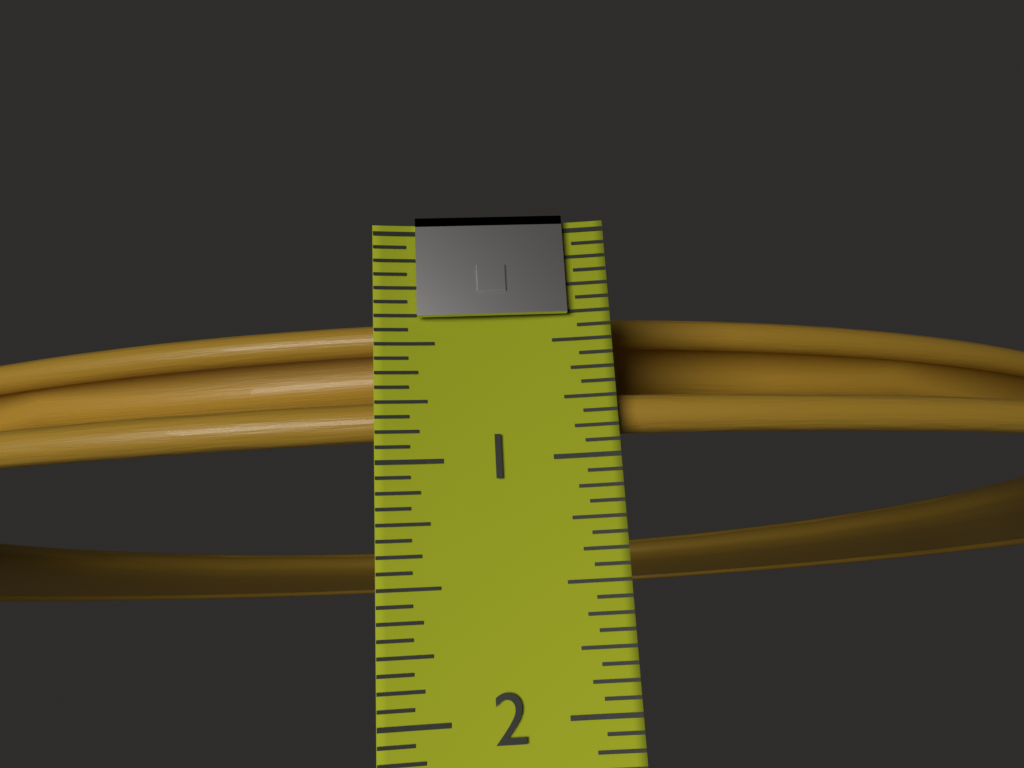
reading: 0.8750 in
